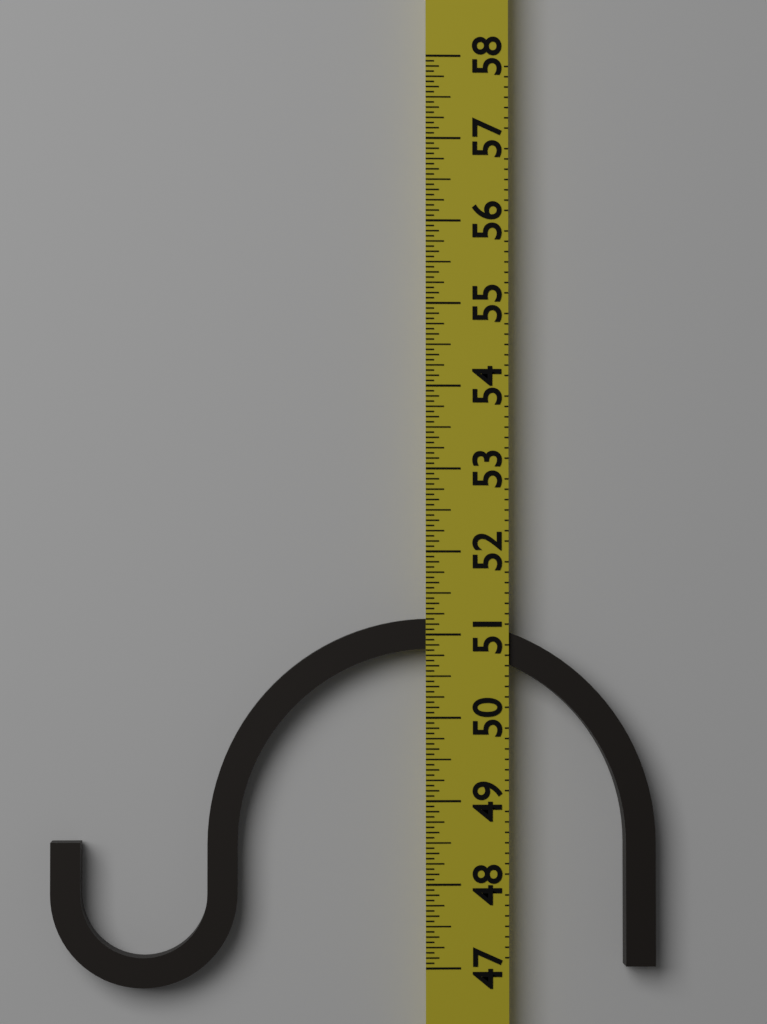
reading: 51.1875 (no unit)
